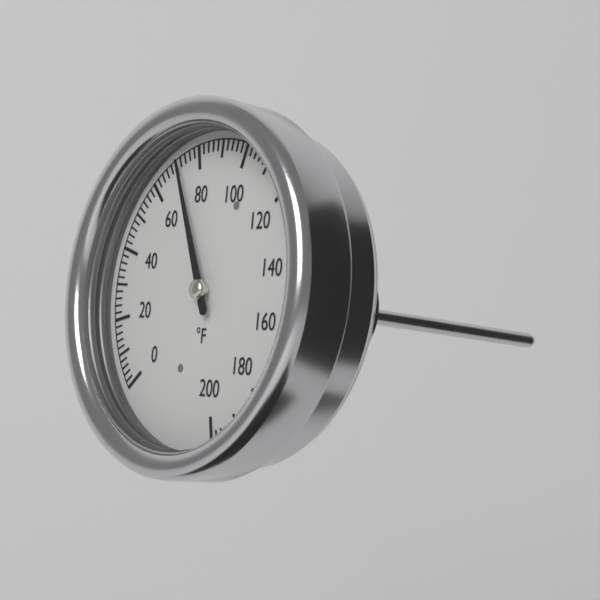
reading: 72 °F
